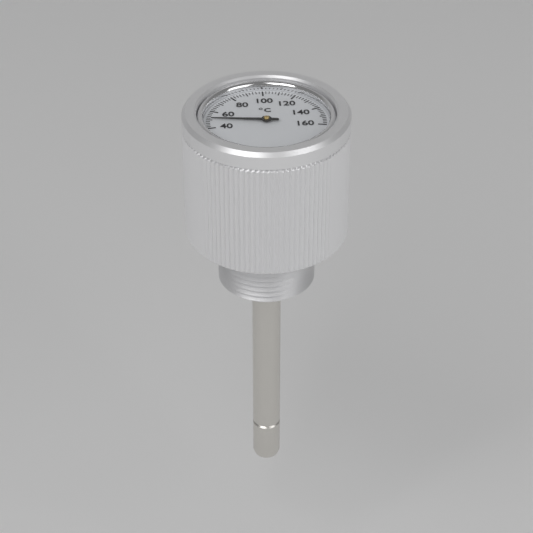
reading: 50 °C
